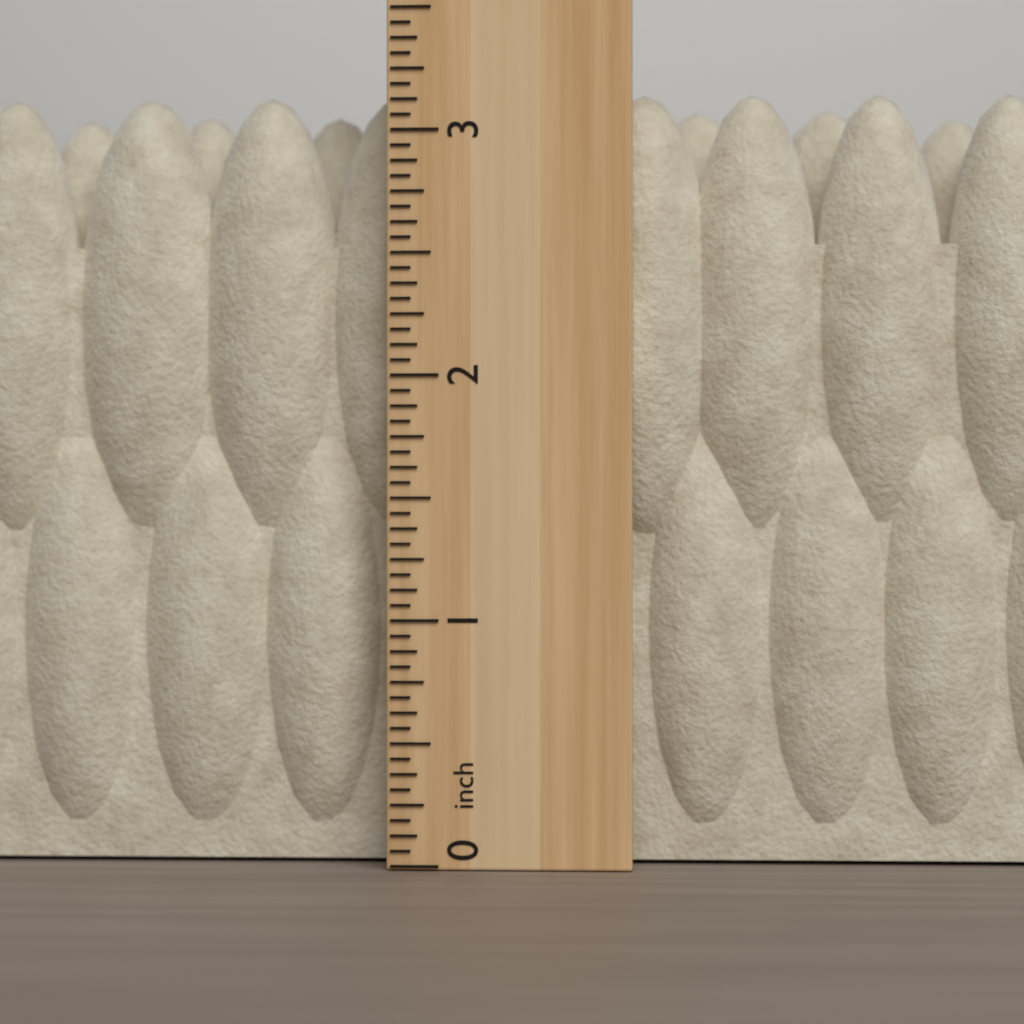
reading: 3.1875 inch
